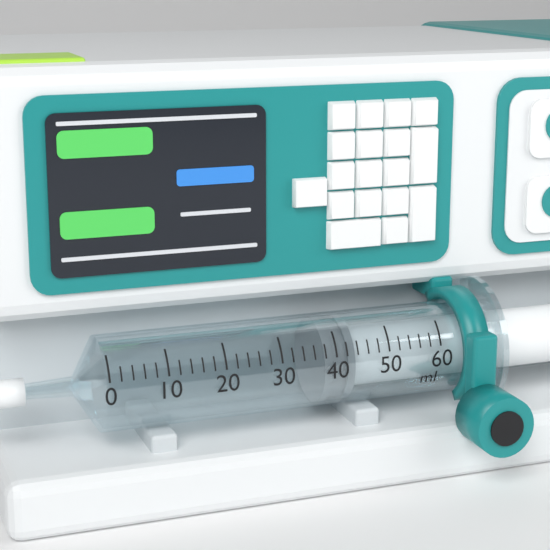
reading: 38 ml
